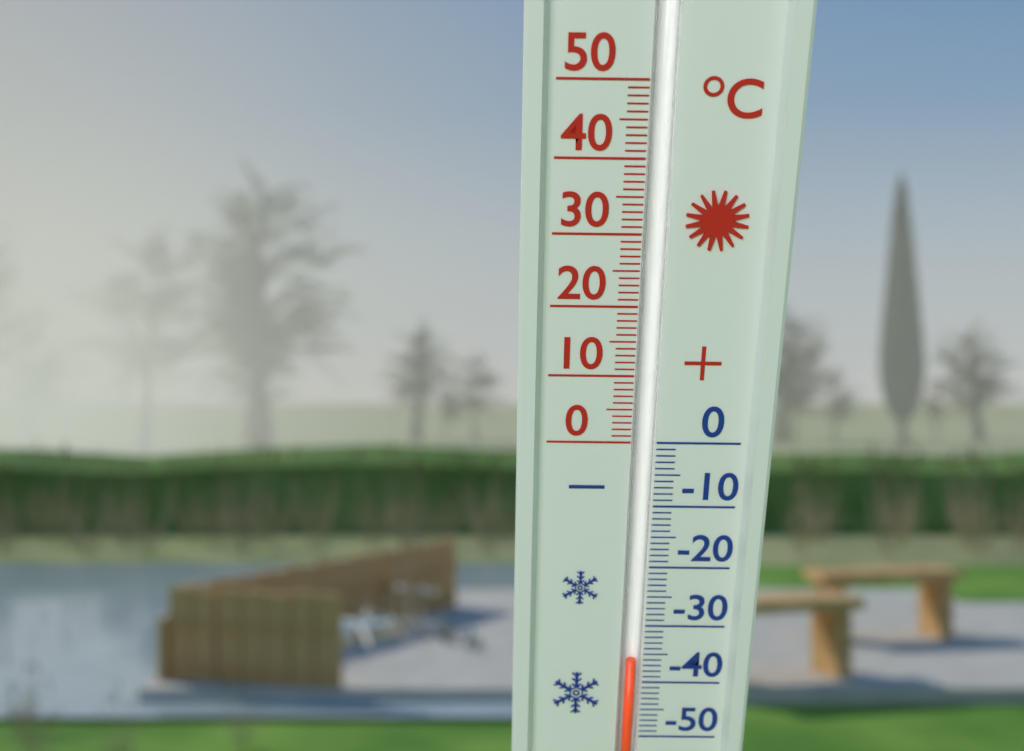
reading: -36 °C
